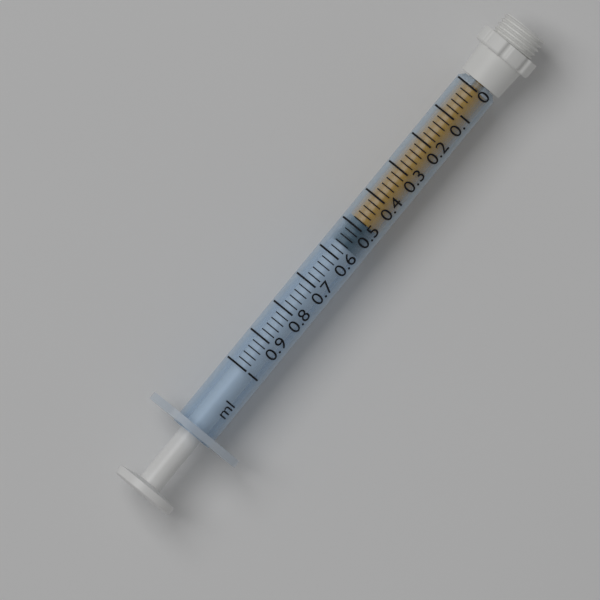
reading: 0.48 ml
